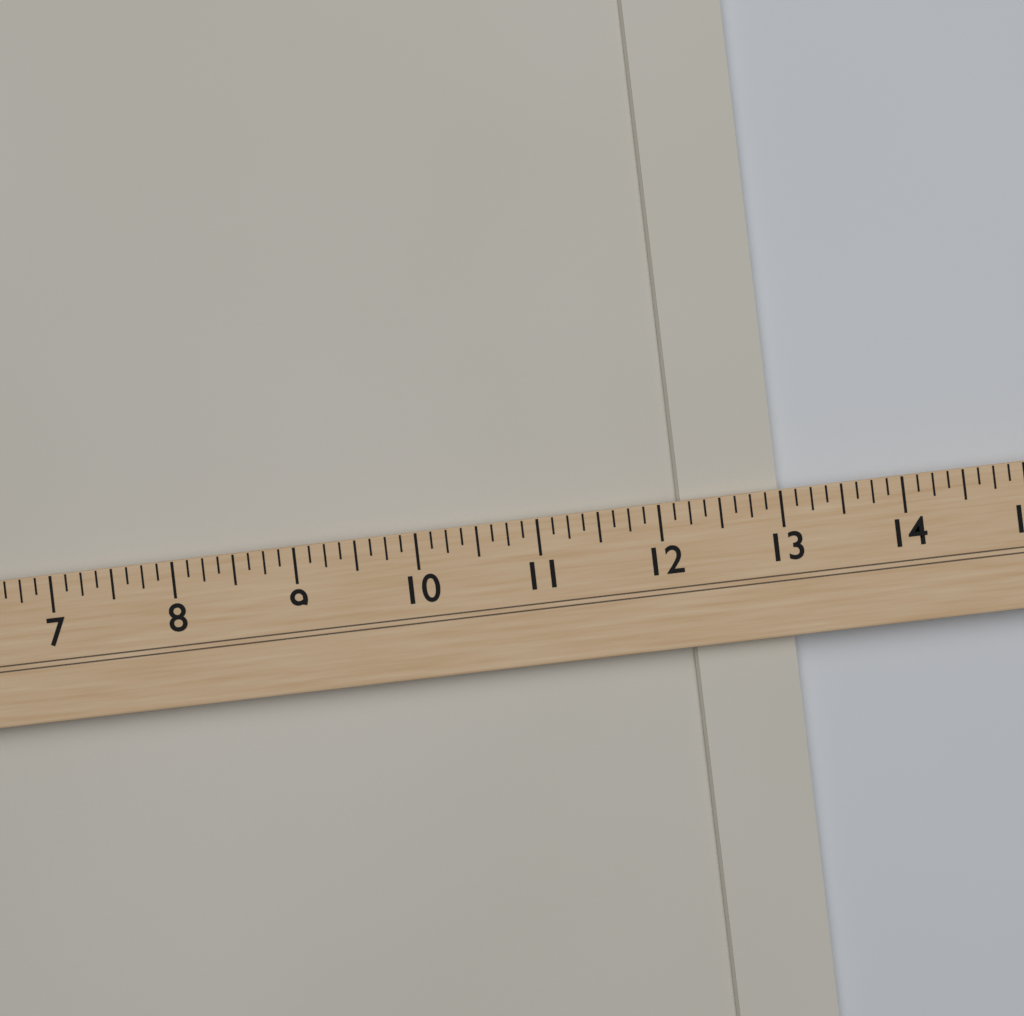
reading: 13.000 (no unit)
